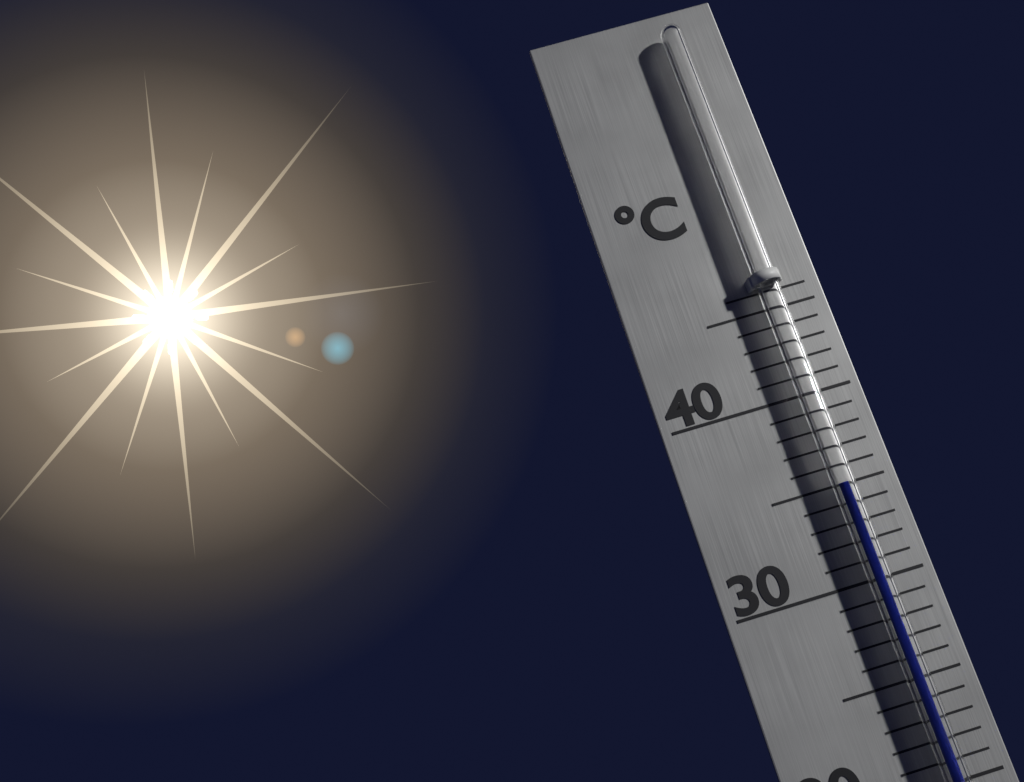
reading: 35 °C
